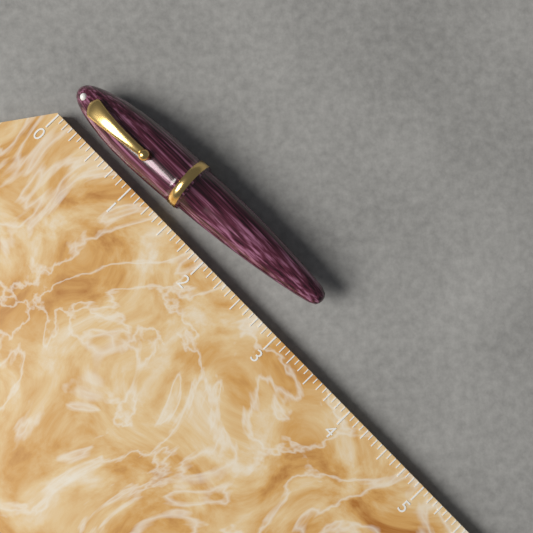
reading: 3.0625 (no unit)
